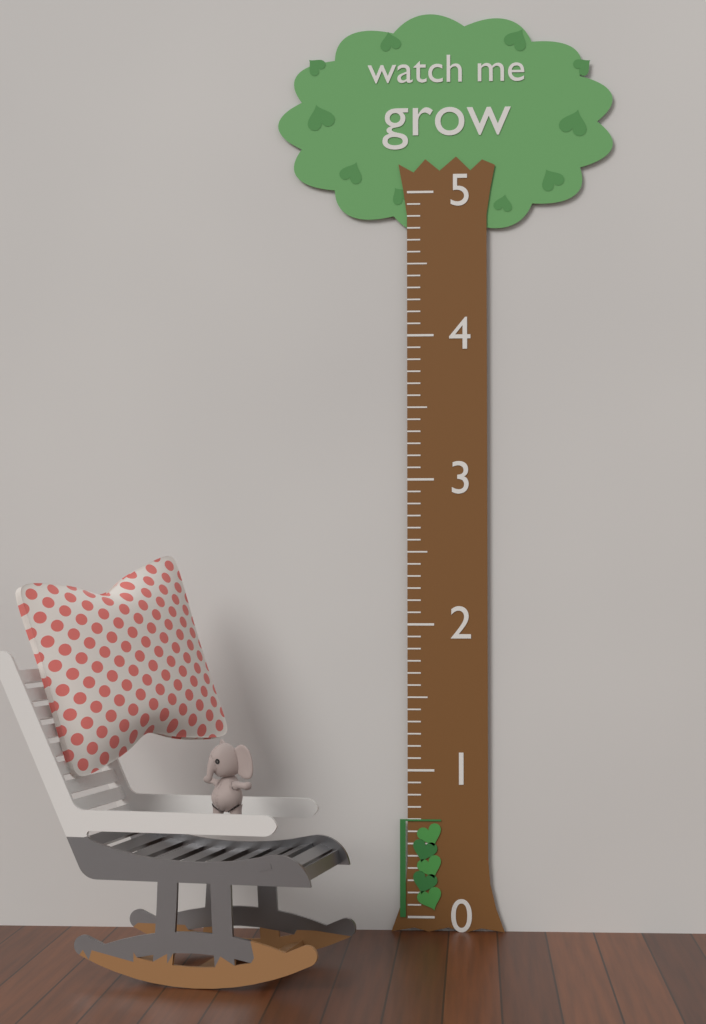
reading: 0.666667 (no unit)
